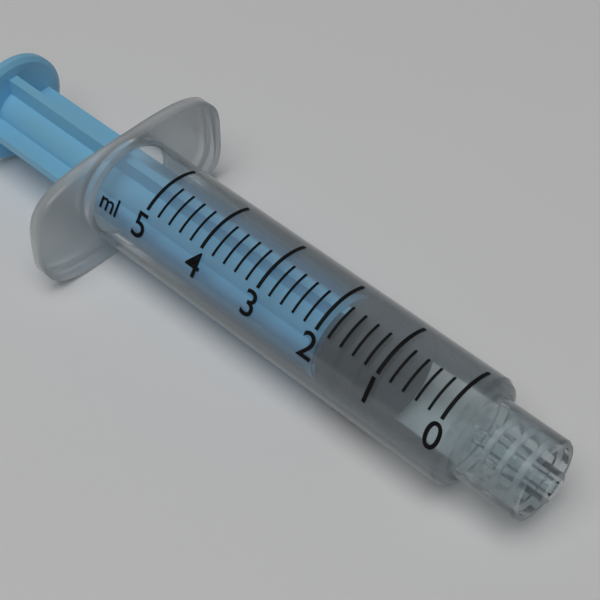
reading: 1.0 ml
